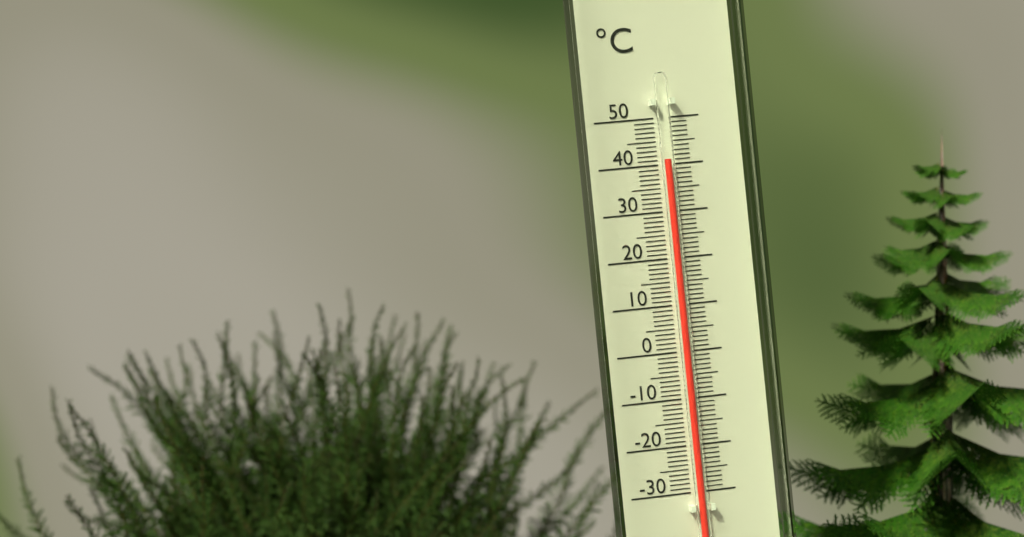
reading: 41 °C
